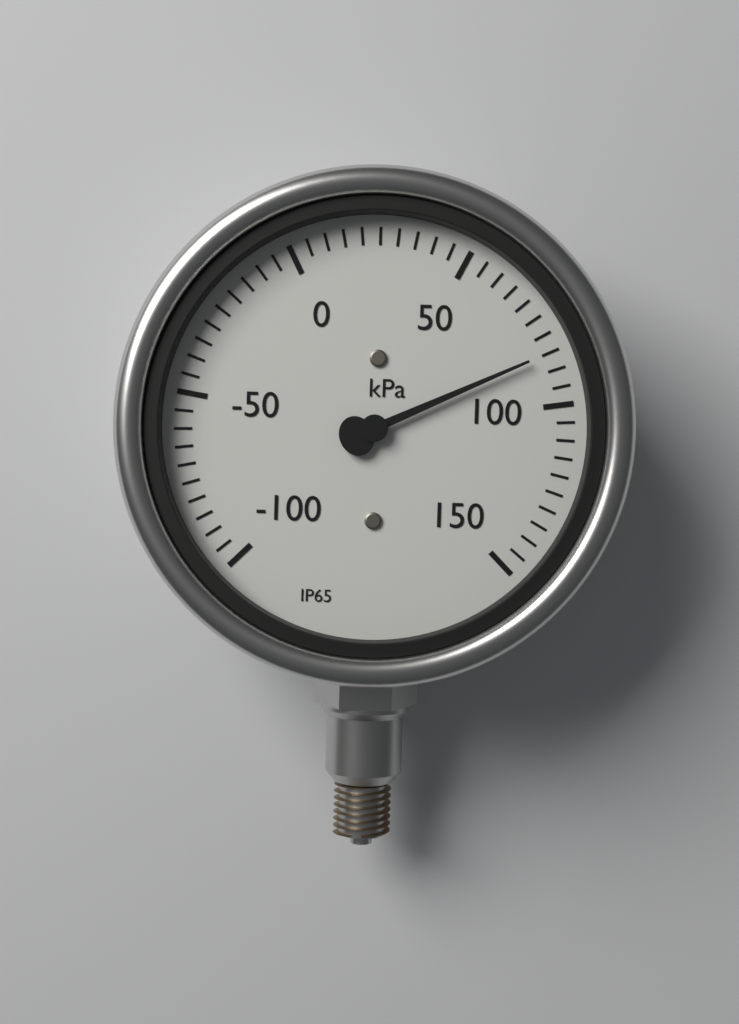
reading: 85 kPa
